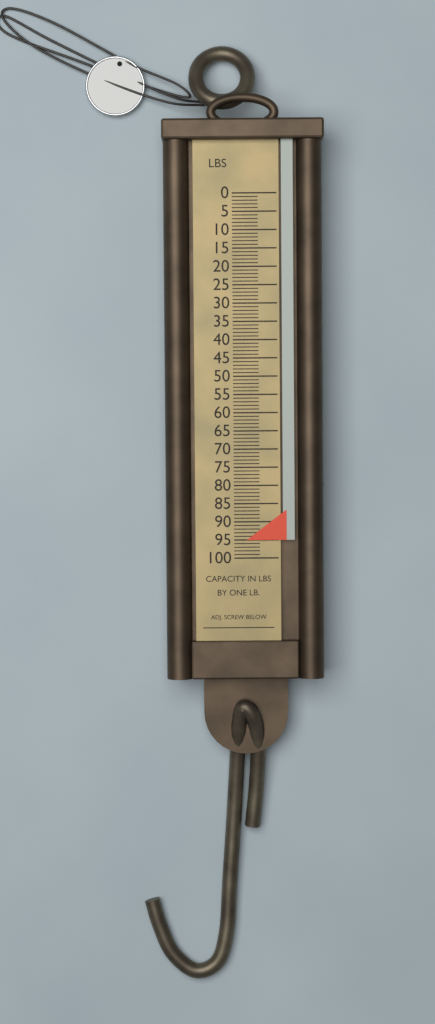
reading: 95 lb
